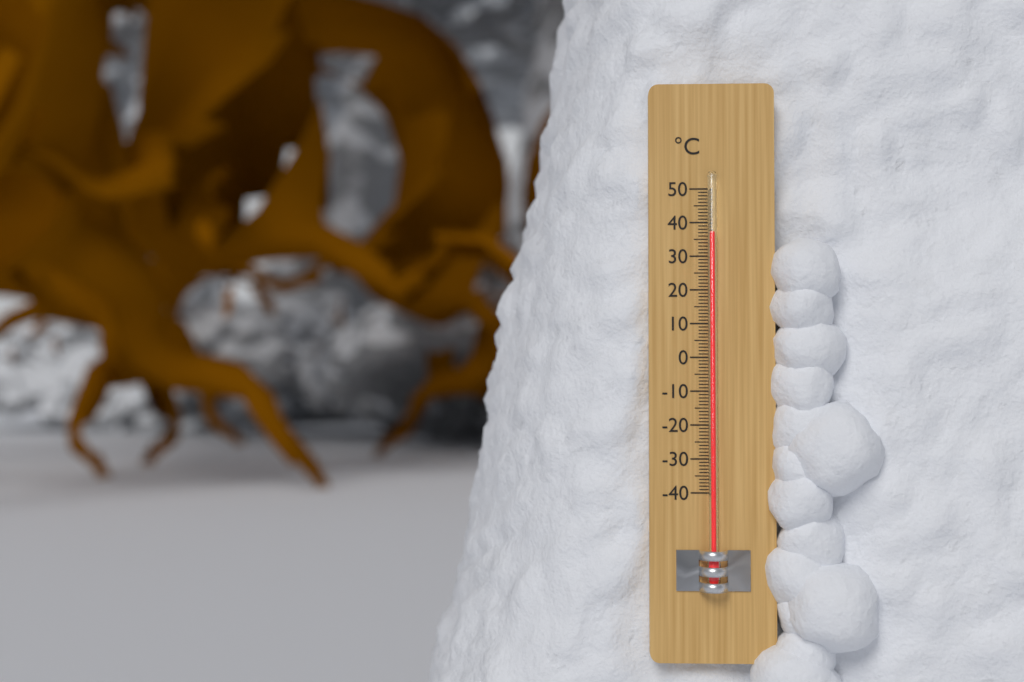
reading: 37 °C
